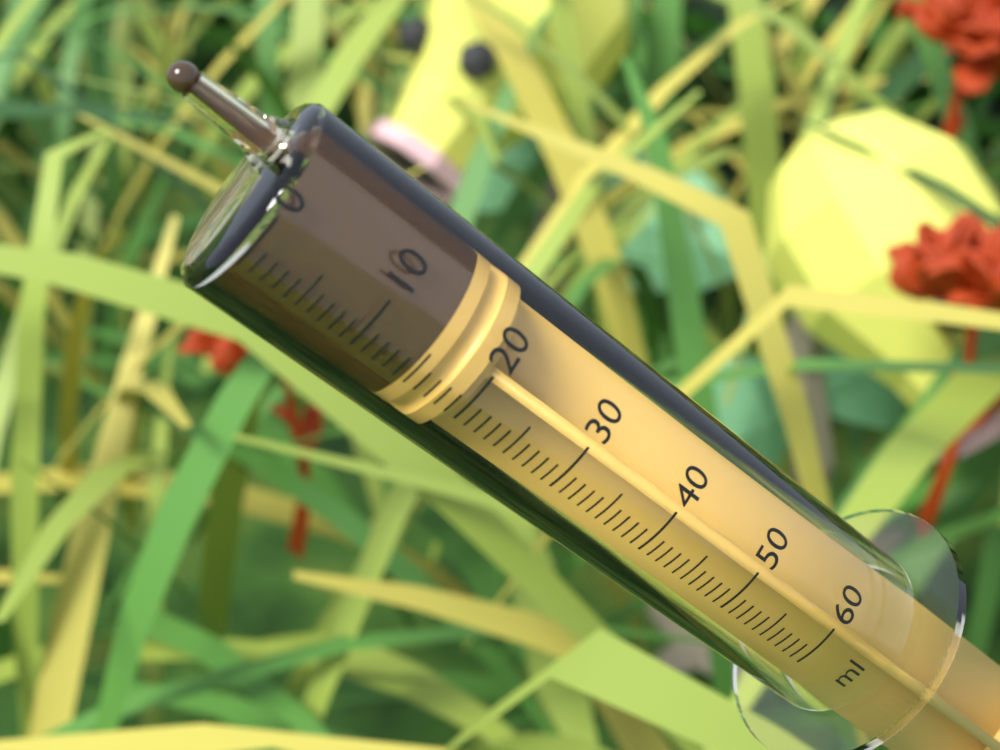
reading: 15 ml
